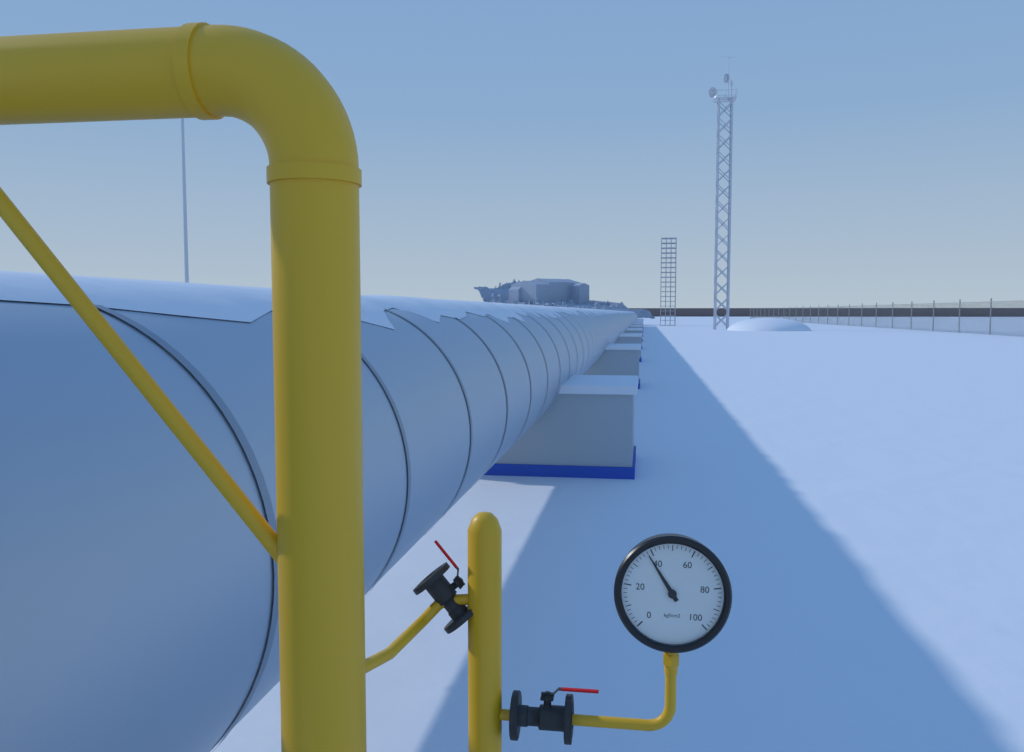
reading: 38 kgf/cm2
